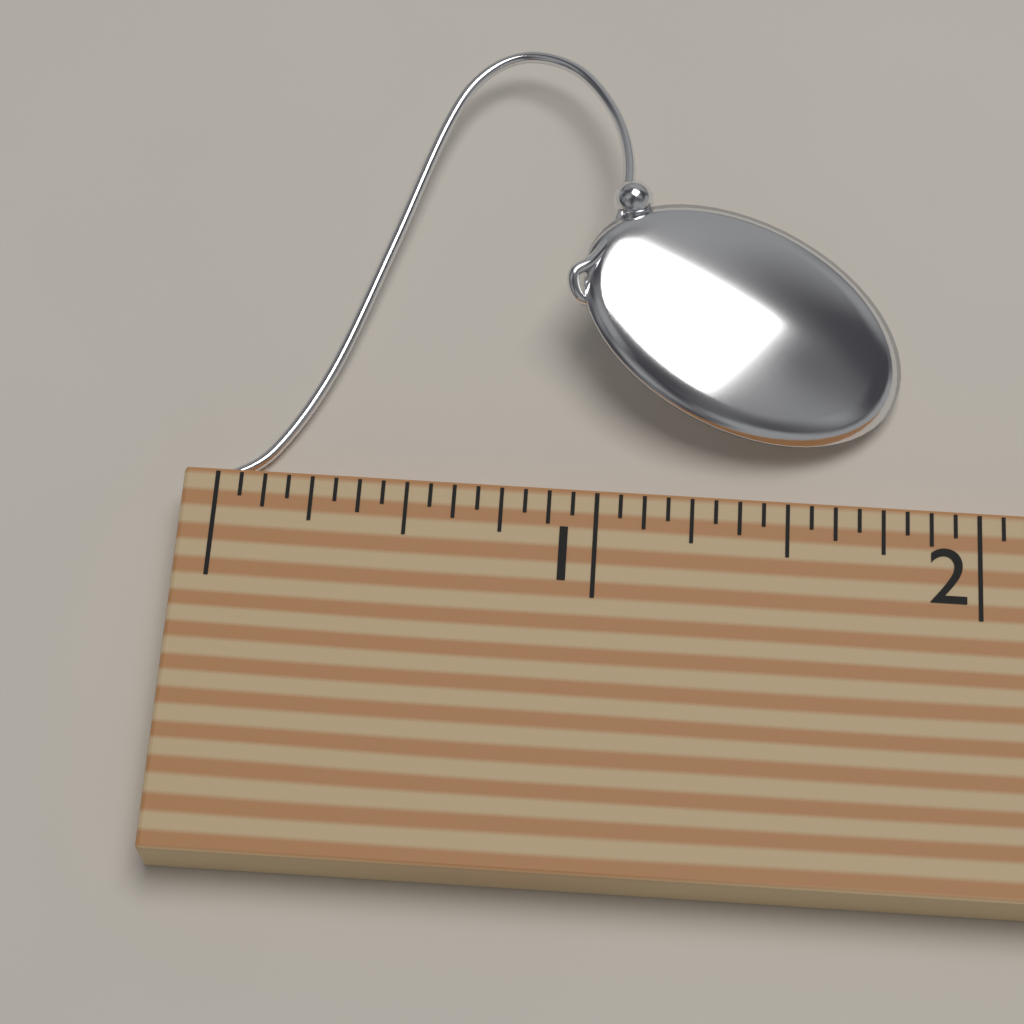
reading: 1.8125 (no unit)
